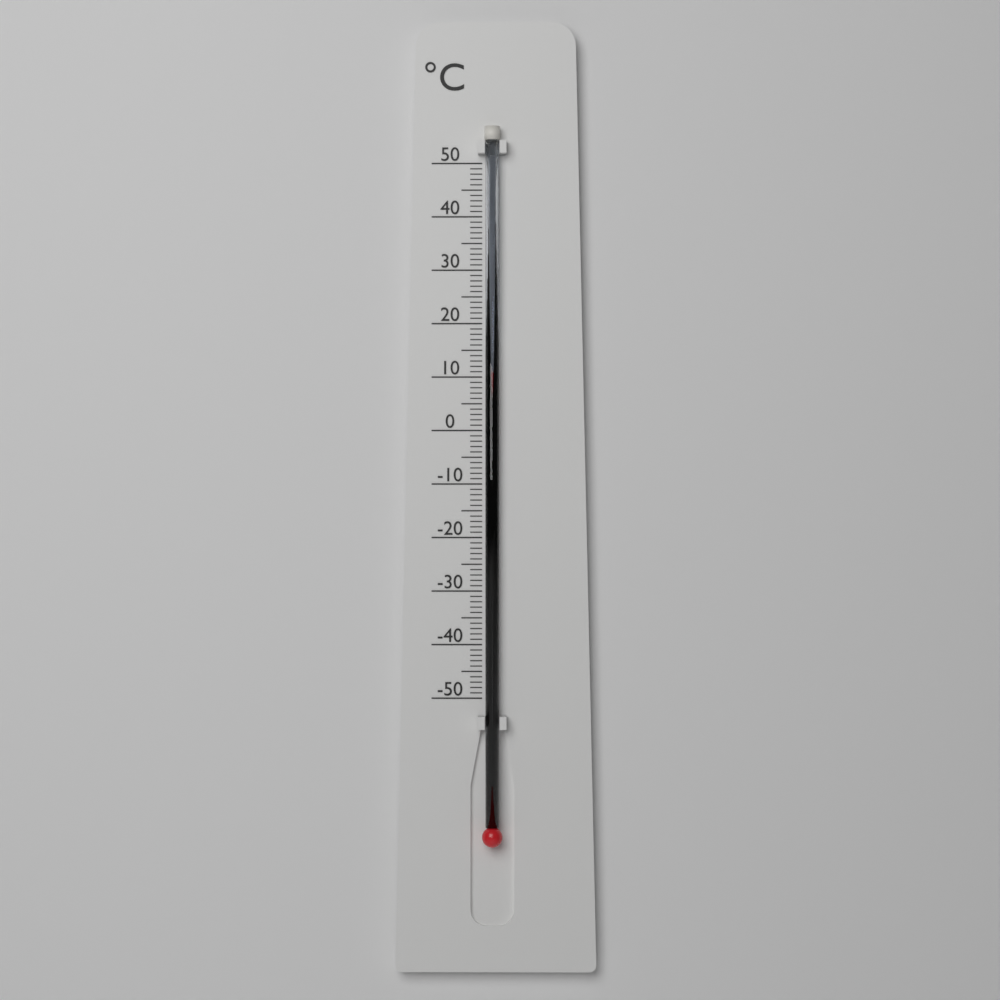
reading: 11 °C
